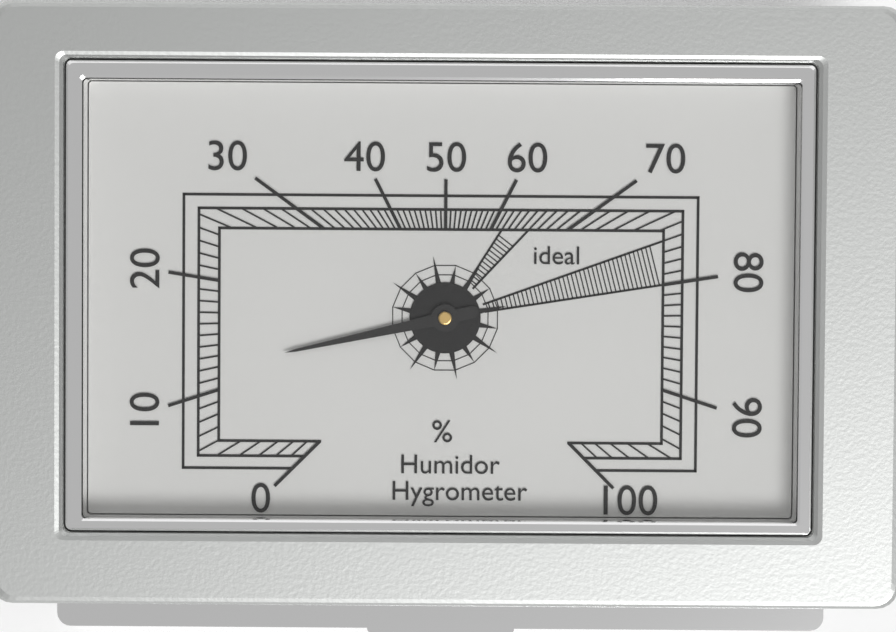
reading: 12 %
